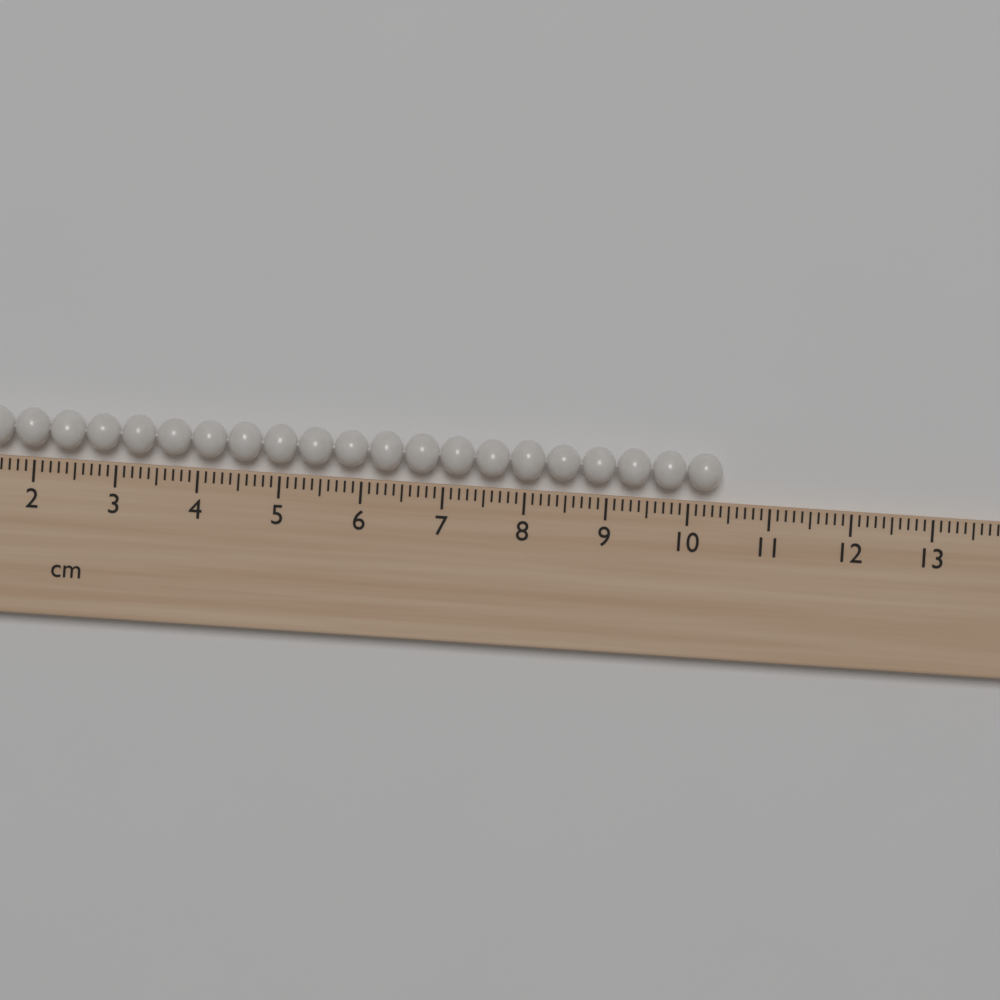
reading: 10.4 cm
